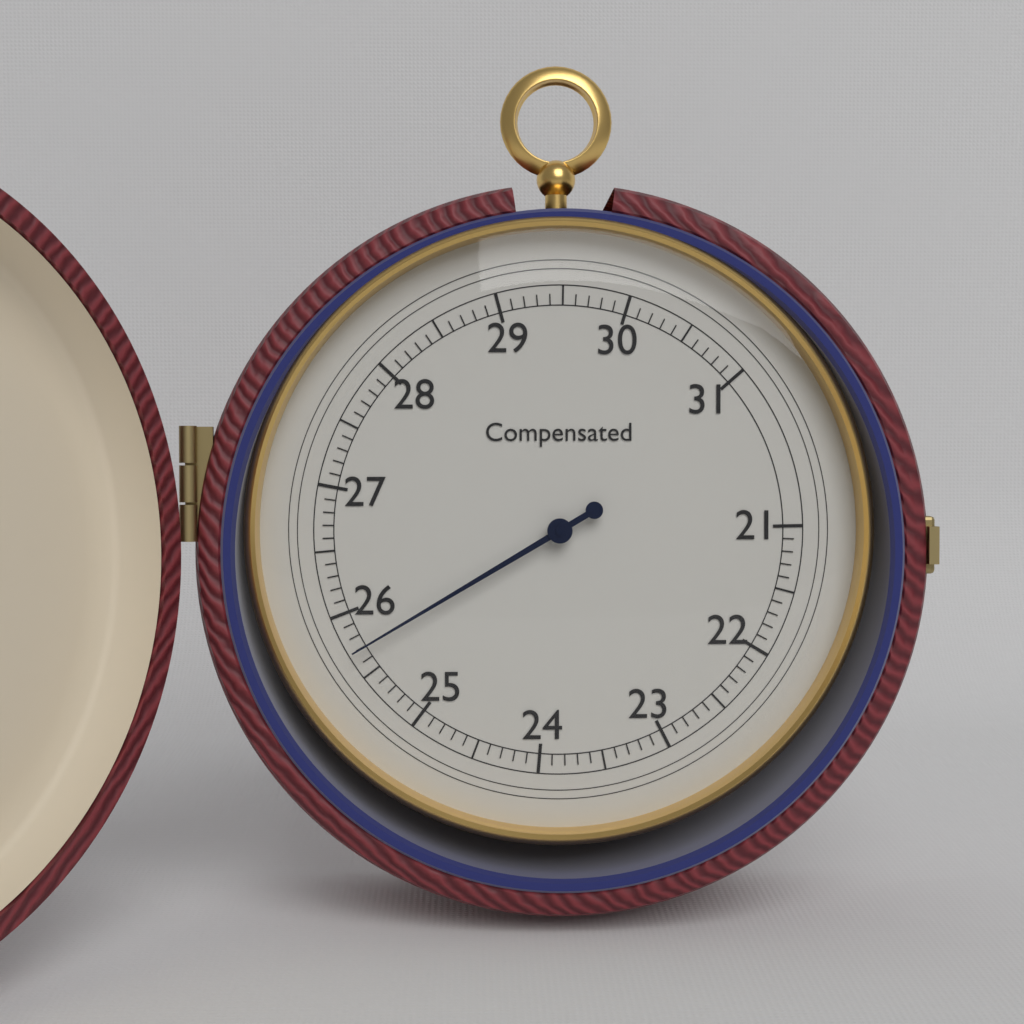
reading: 25.7 (no unit)
